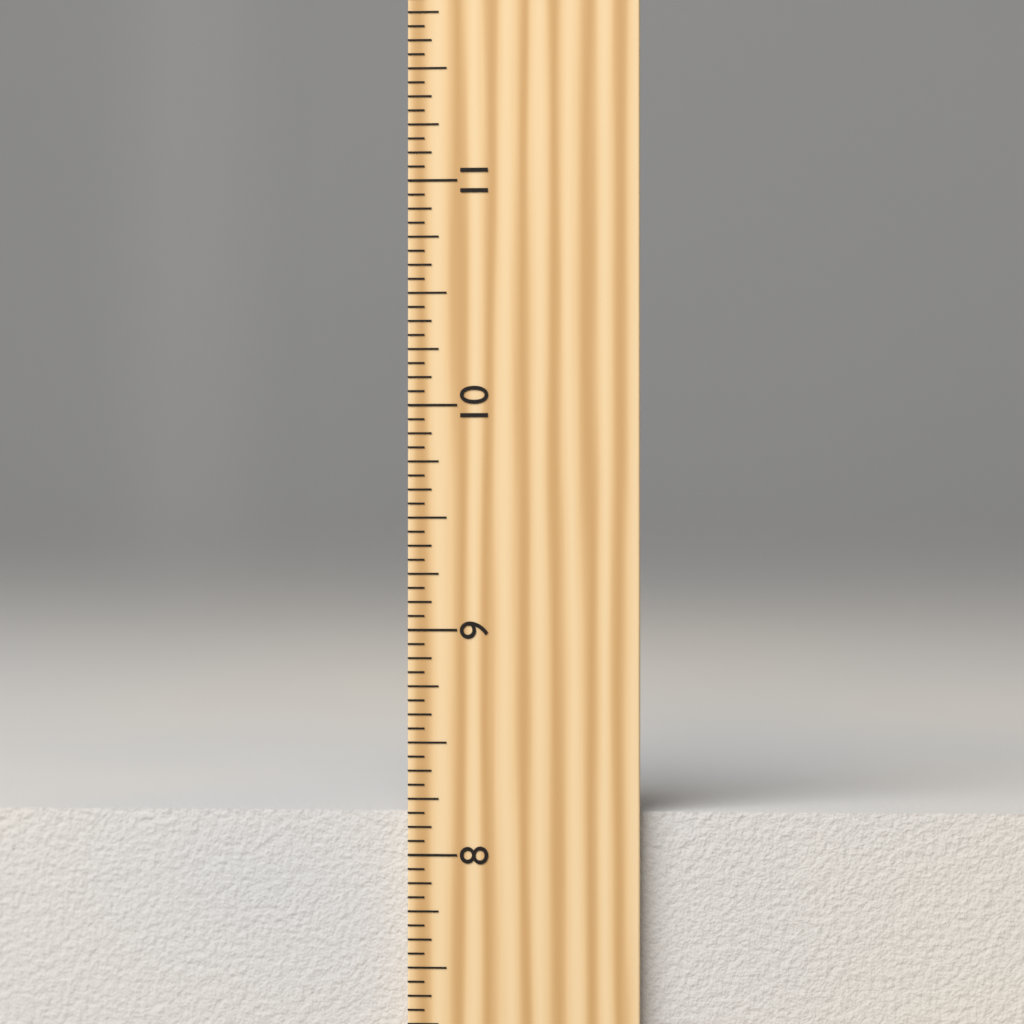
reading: 8.1875 inch
